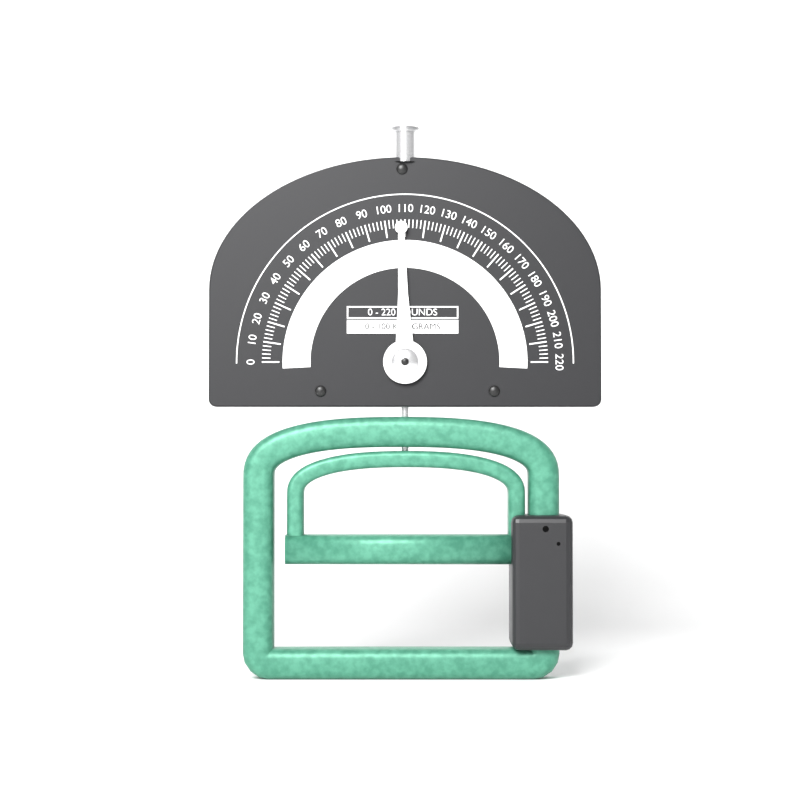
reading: 108 lb
